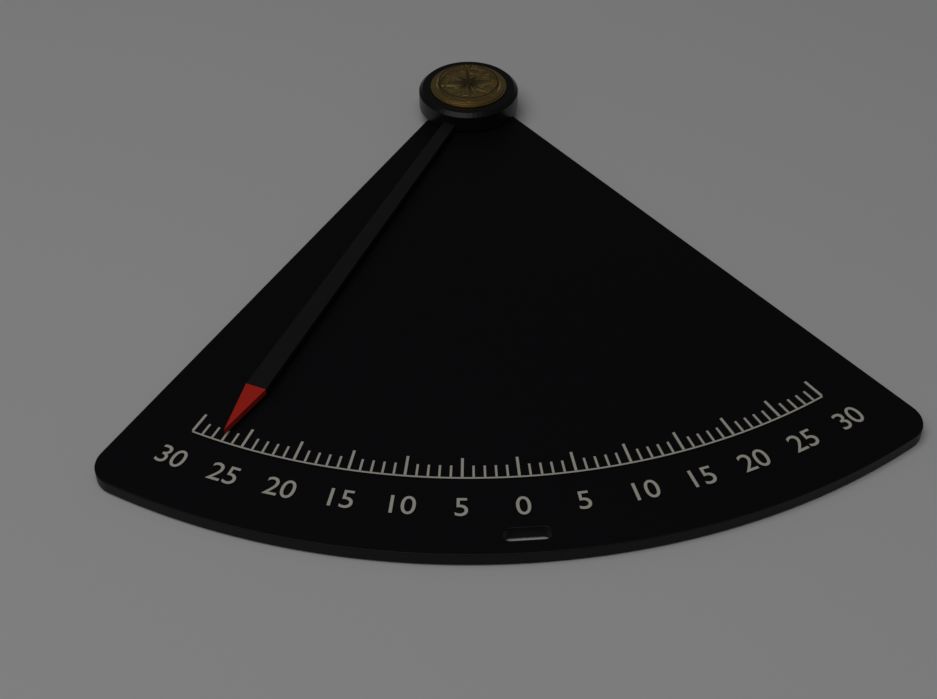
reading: -27 (no unit)
